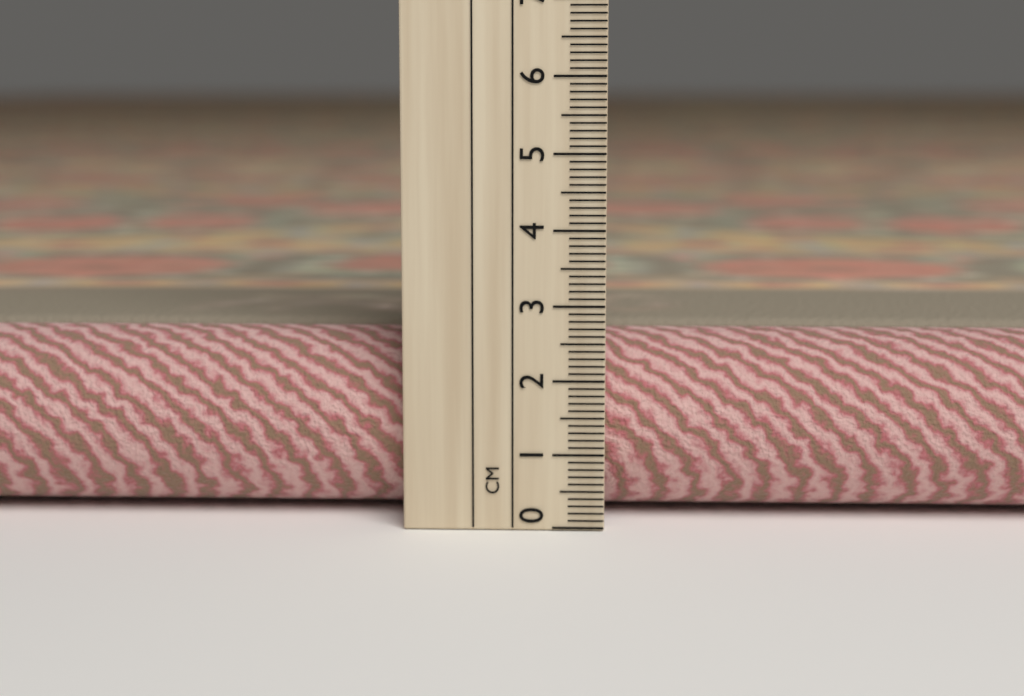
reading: 2.5 cm
